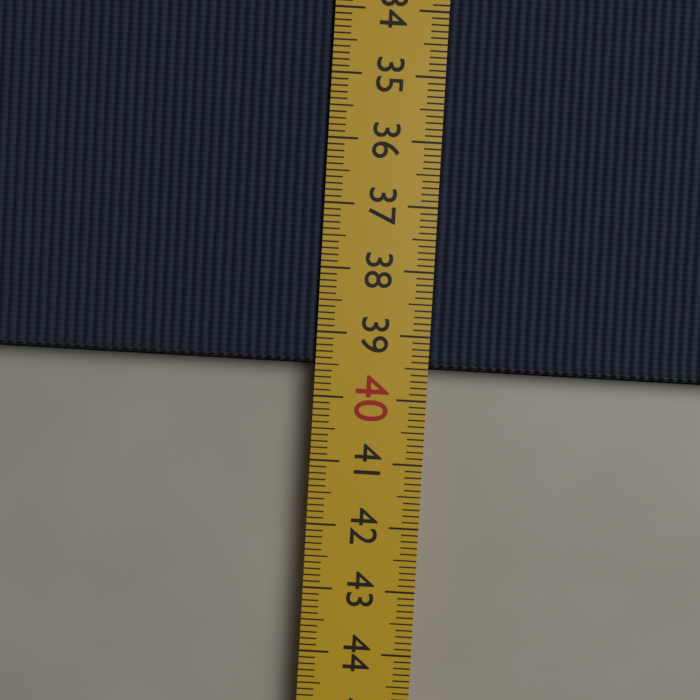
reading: 39.5 cm
